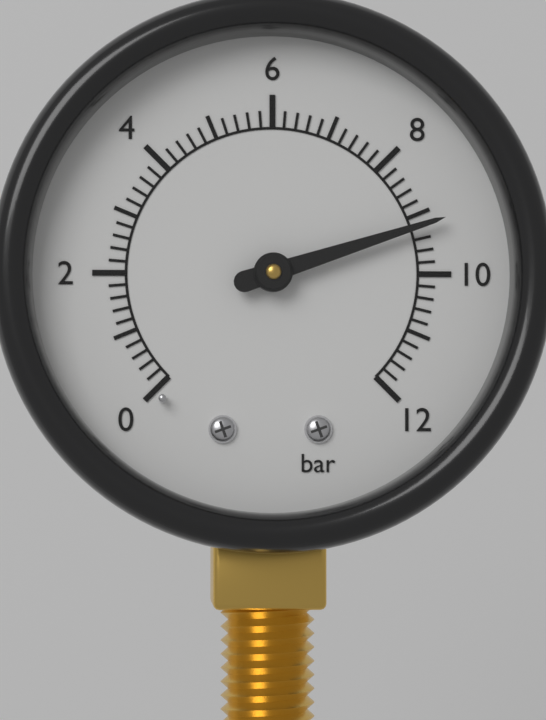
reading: 9.2 bar
